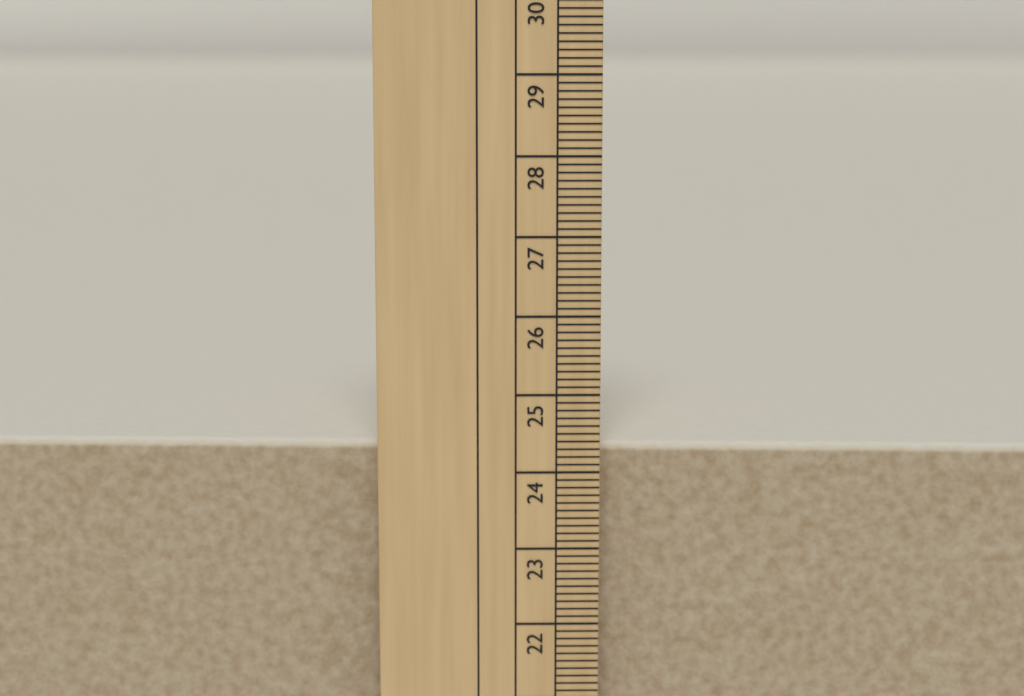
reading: 24.3 cm
